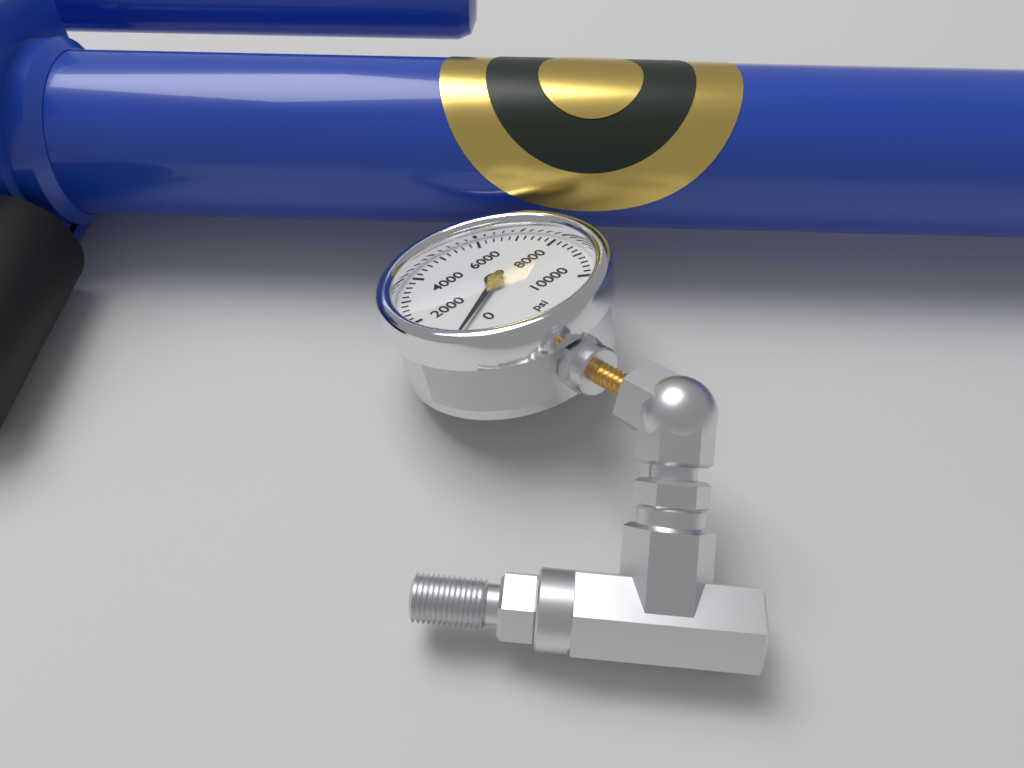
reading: 600 psi
